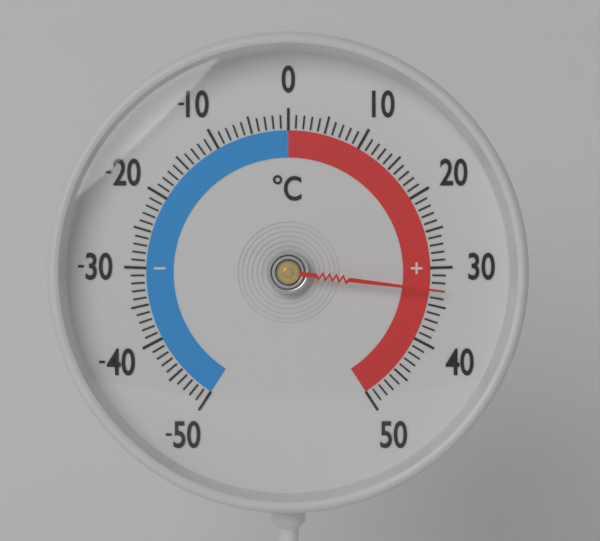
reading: 33 °C
